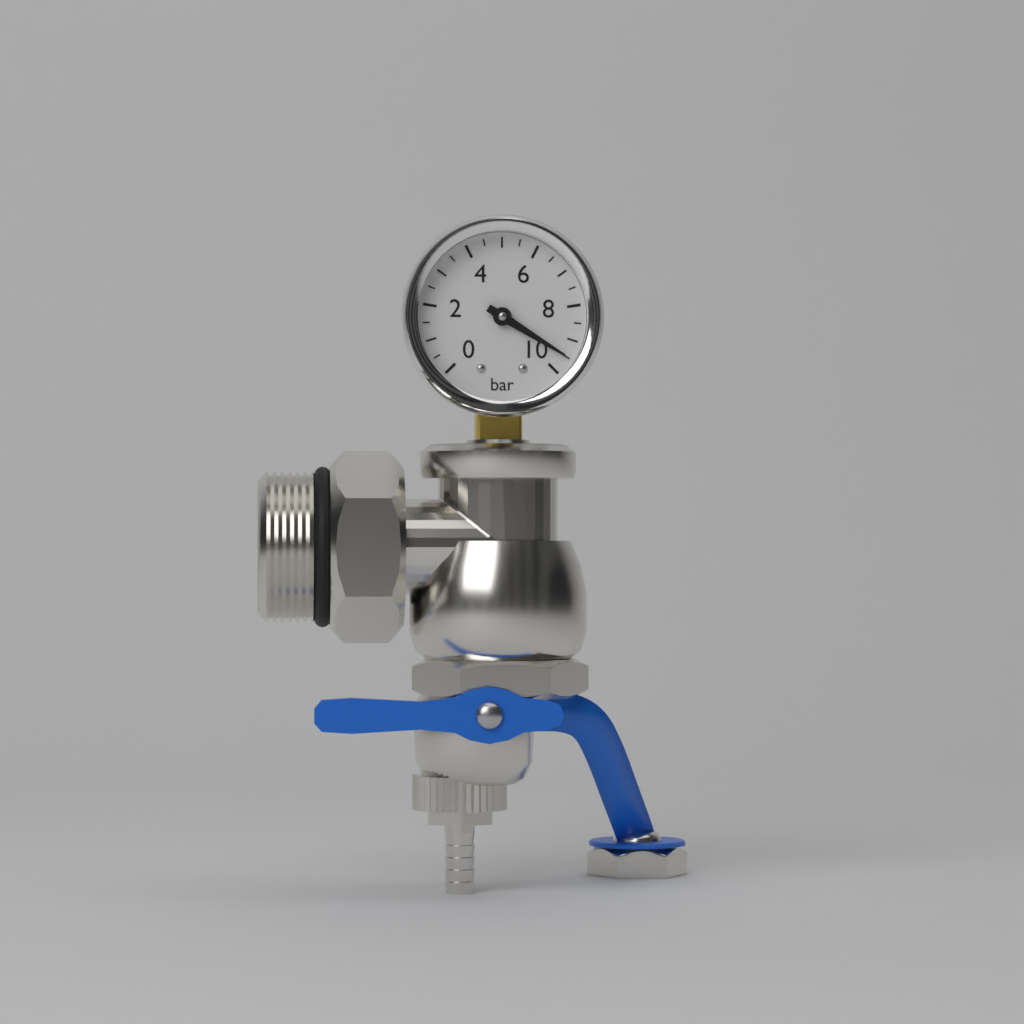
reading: 9.5 bar
